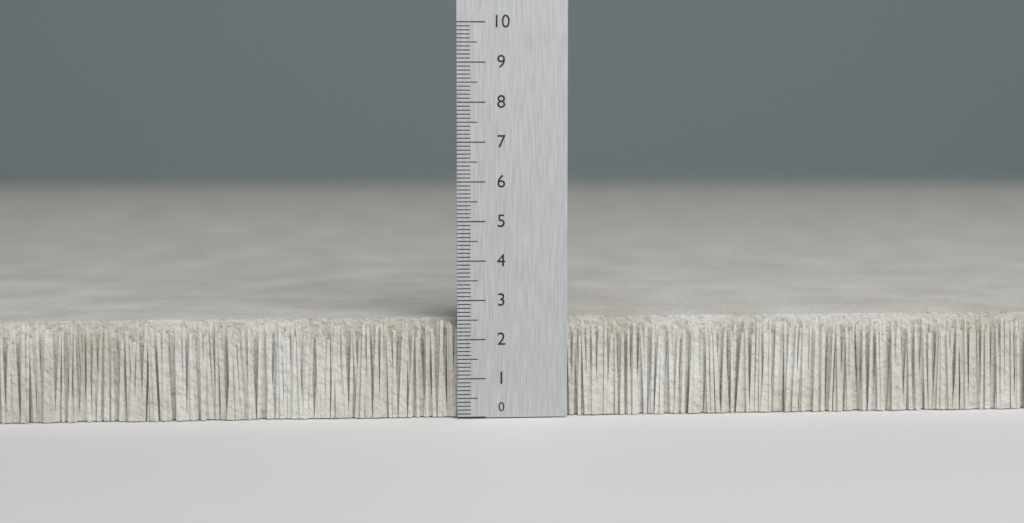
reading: 2.5 (no unit)
